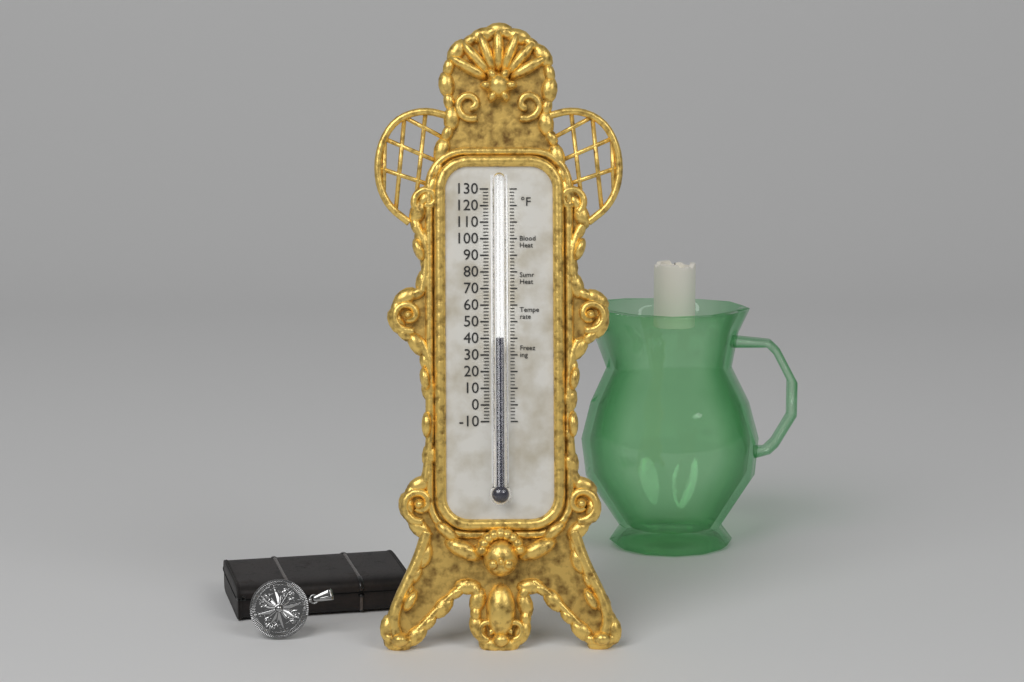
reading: 40 °F
